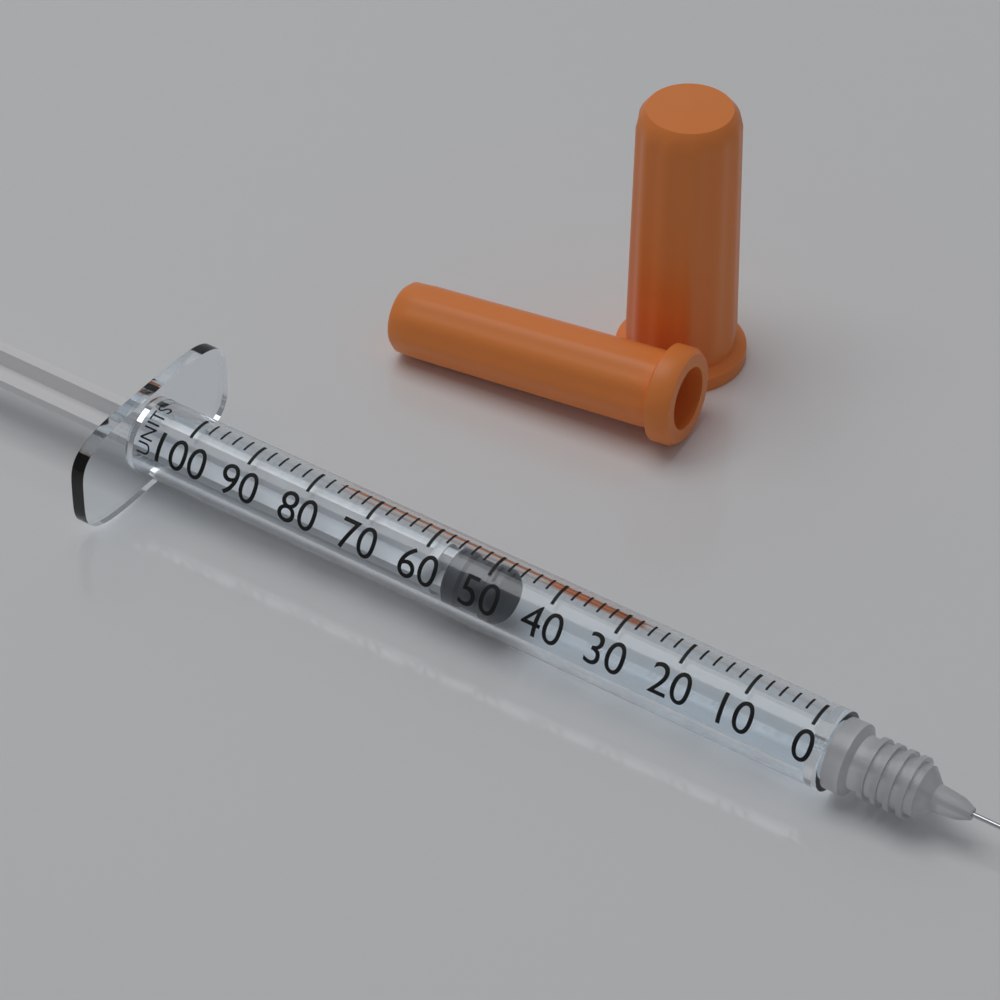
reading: 48 units
